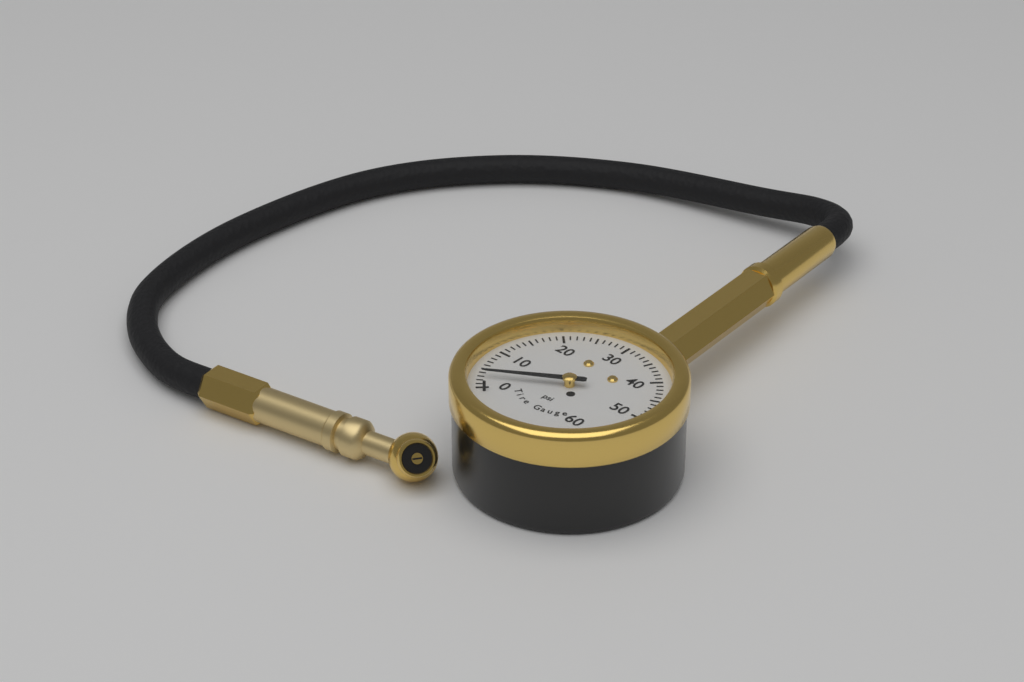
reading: 3 psi
